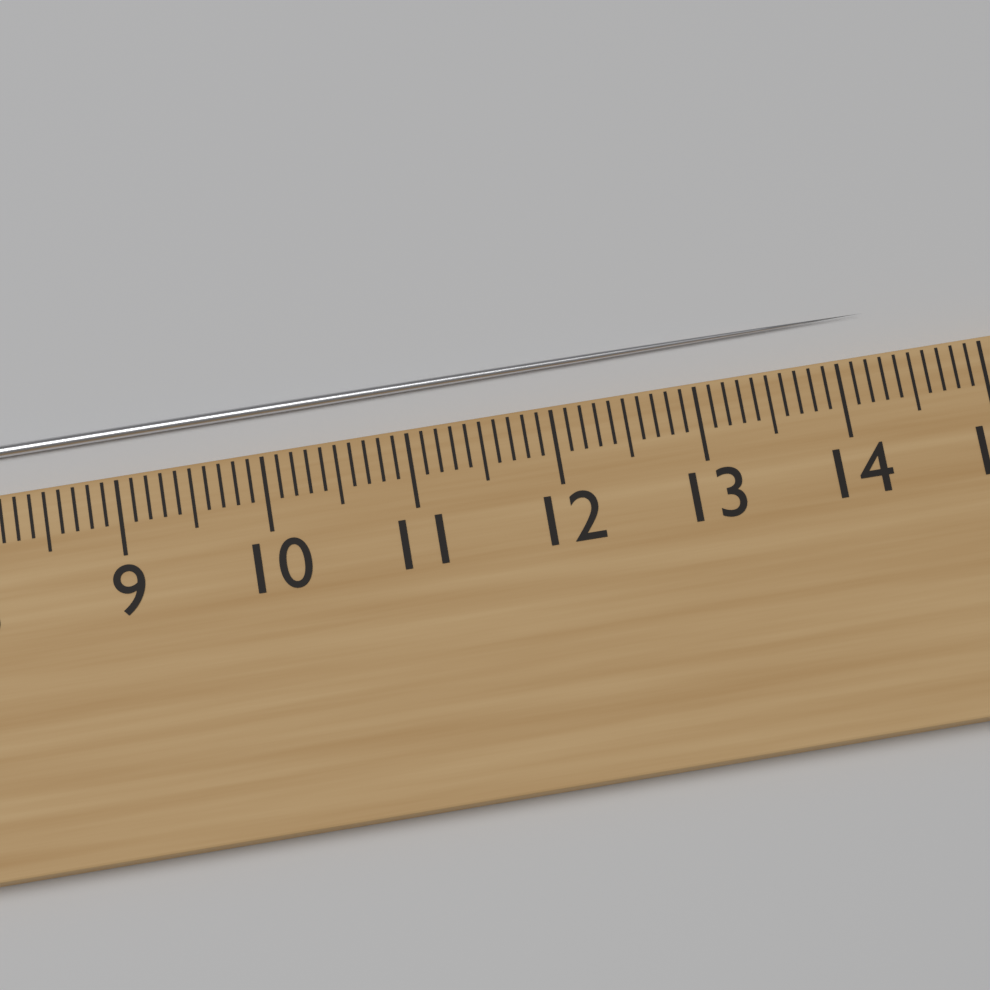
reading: 14.3 cm
